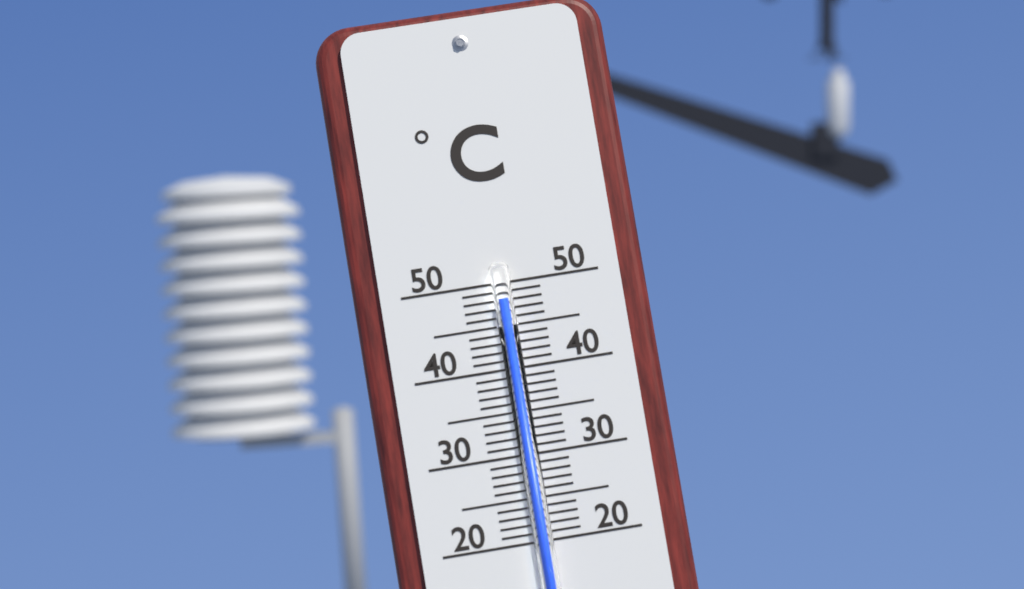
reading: 48 °C
